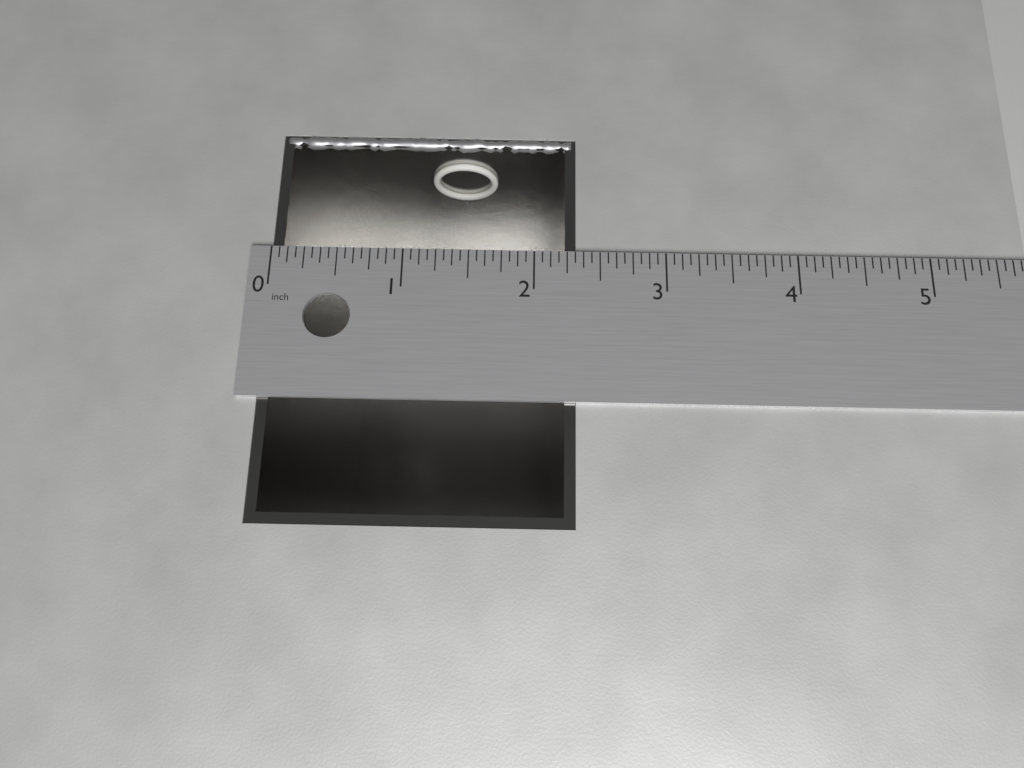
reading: 2.3125 in
